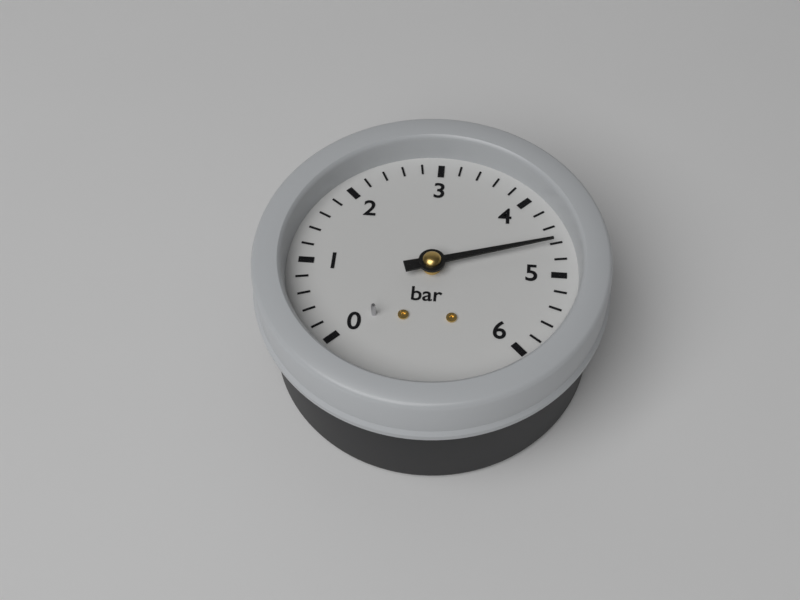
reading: 4.6 bar
